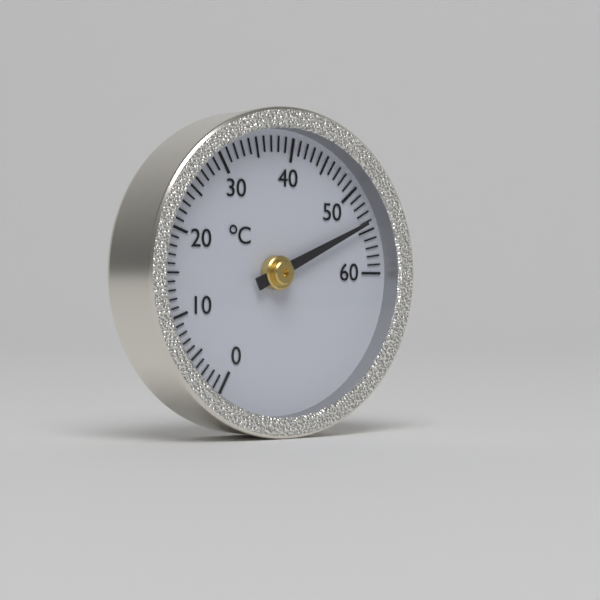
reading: 54 °C
